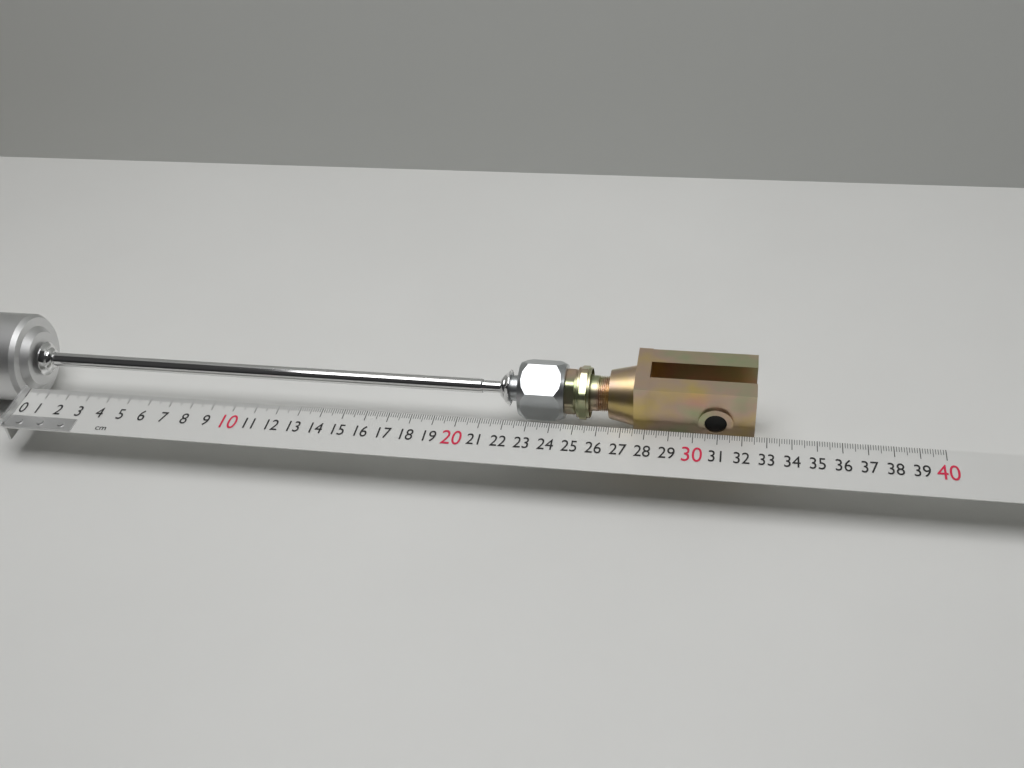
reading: 32.5 cm
